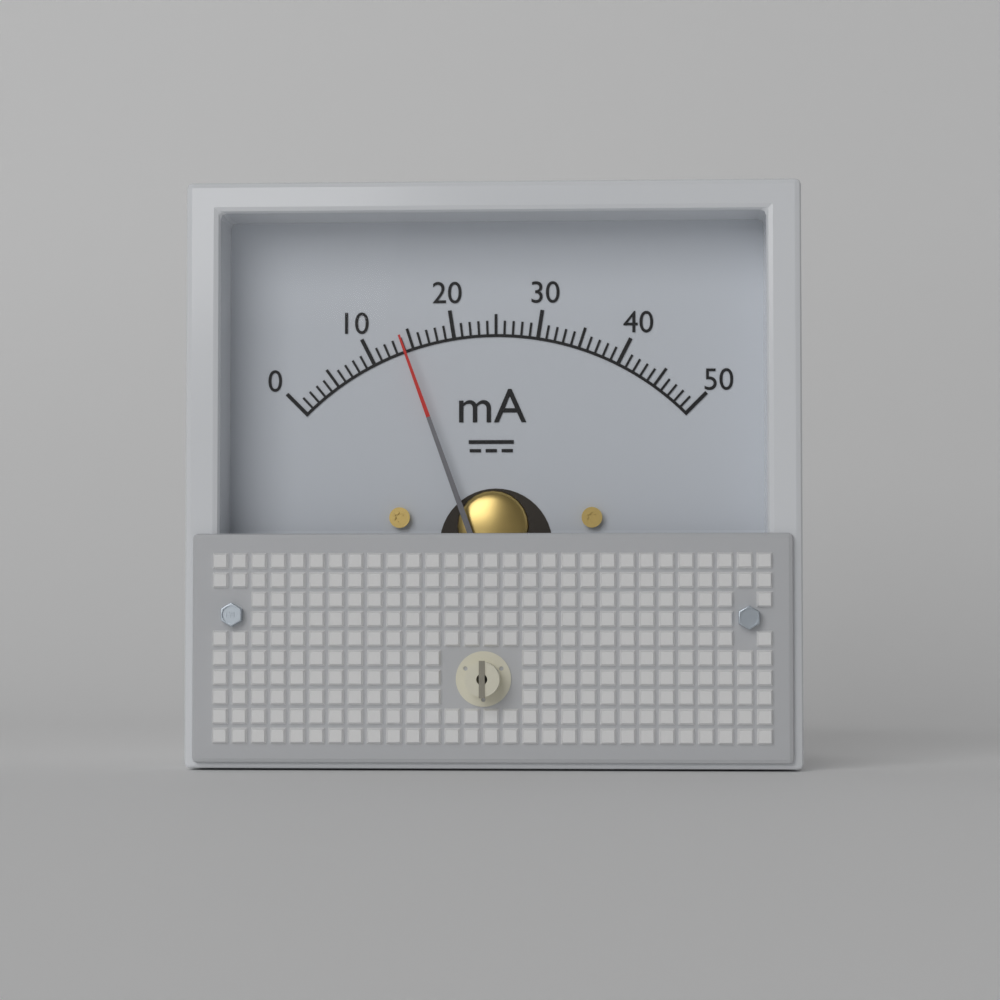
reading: 14 mA
